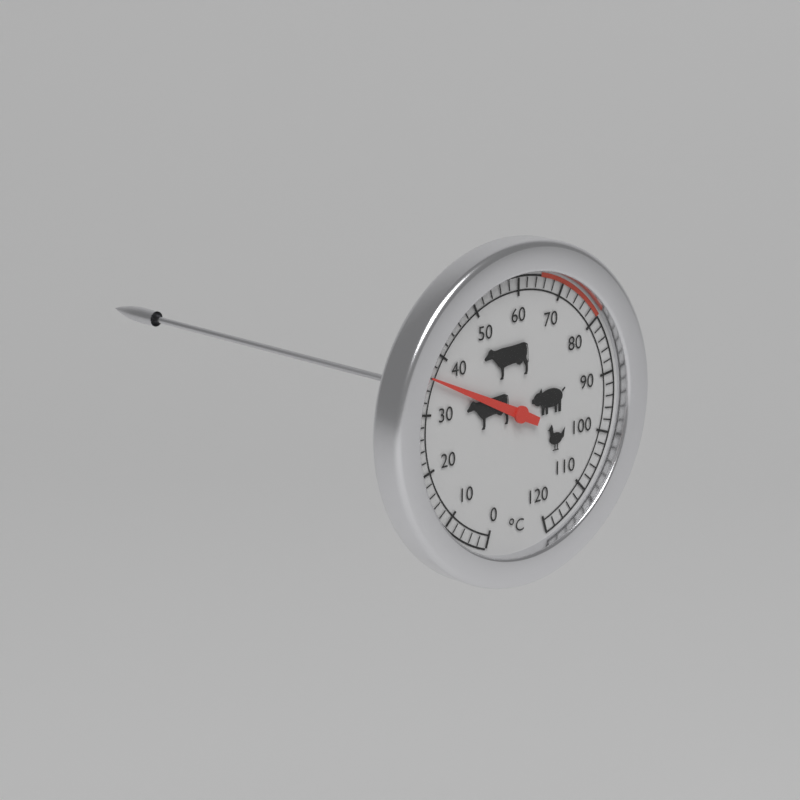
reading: 36 °C
